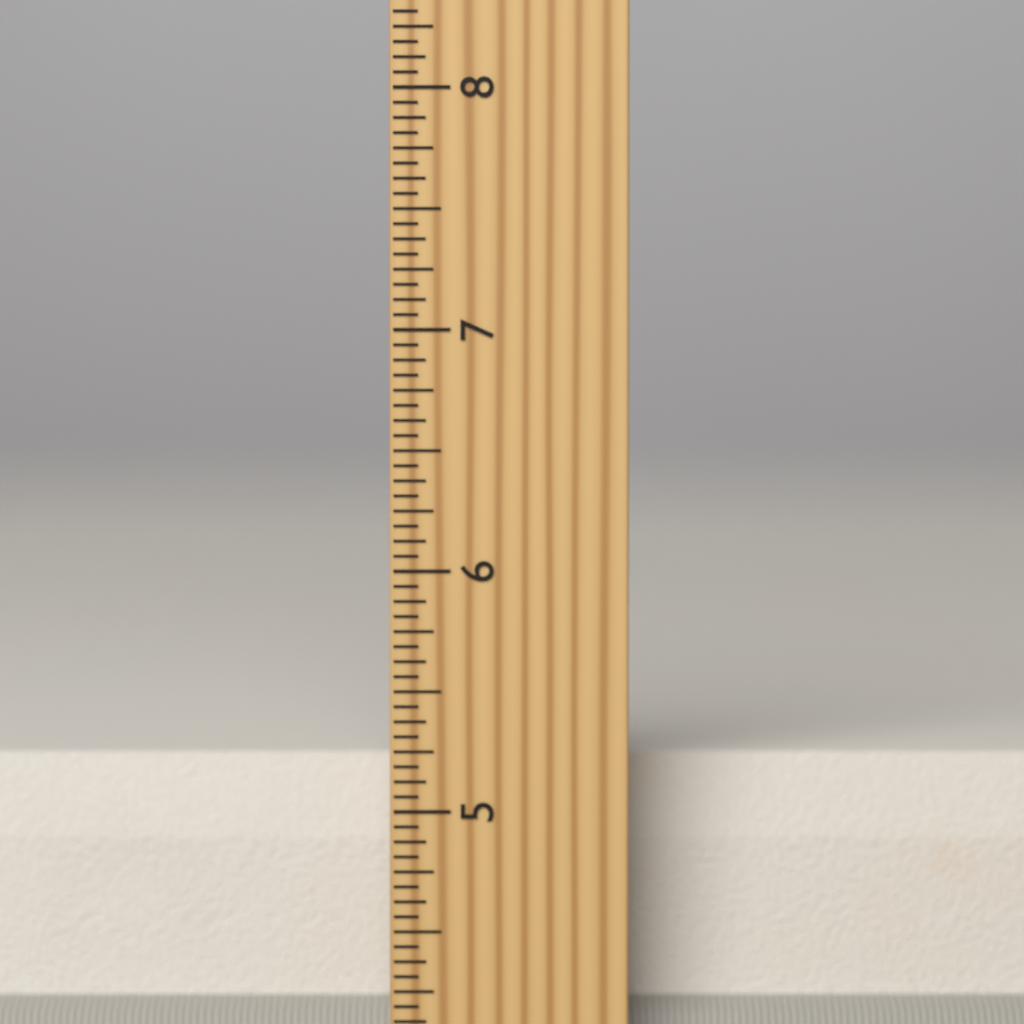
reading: 5.1875 inch
